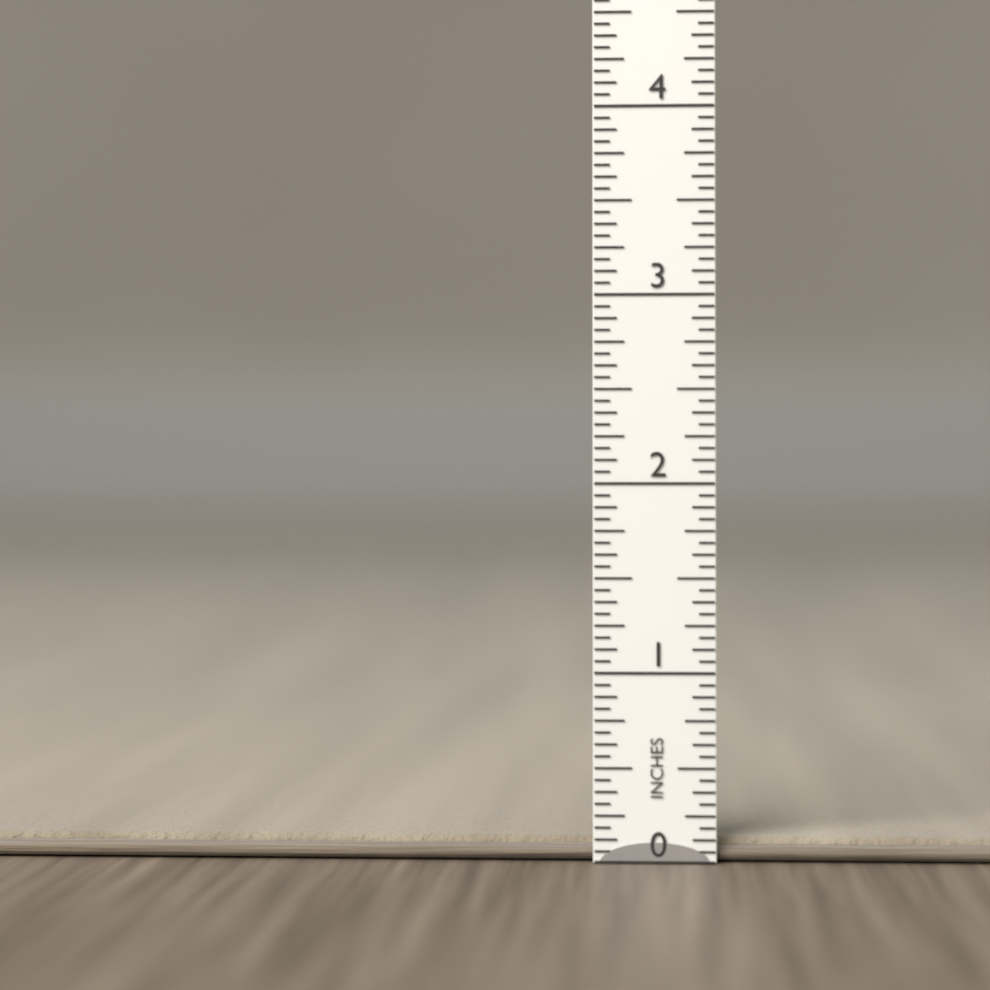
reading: 0.1250 in
